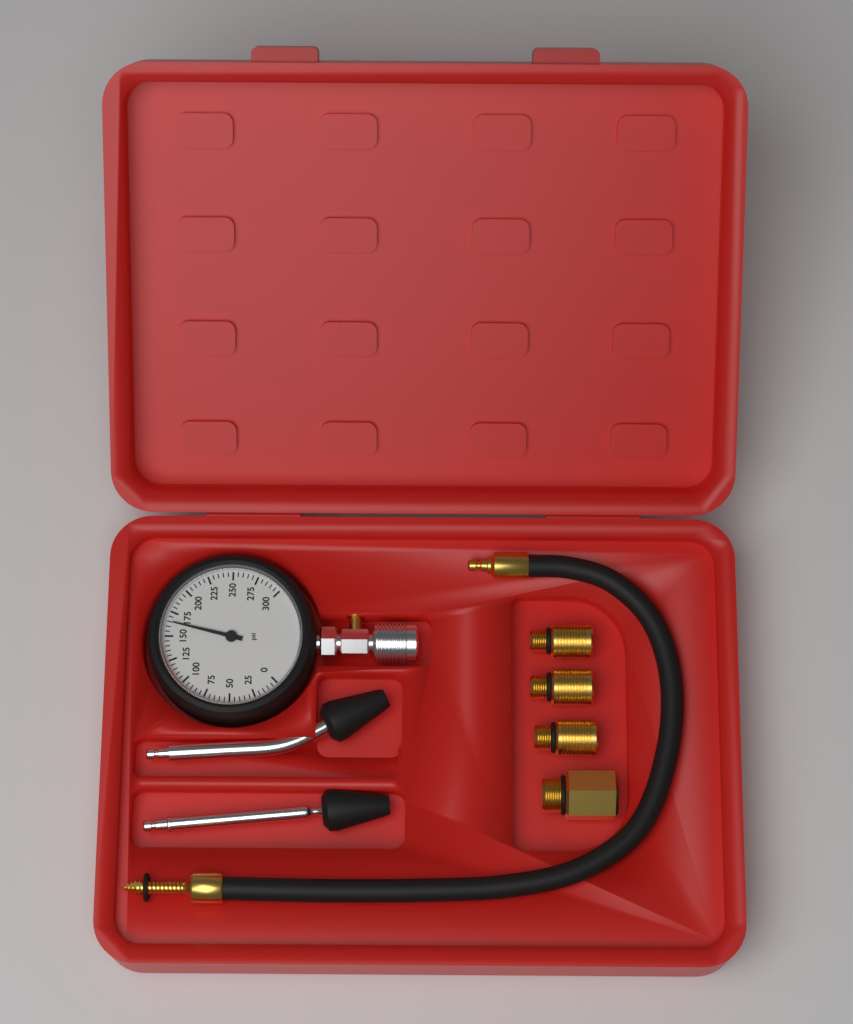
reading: 165 psi
